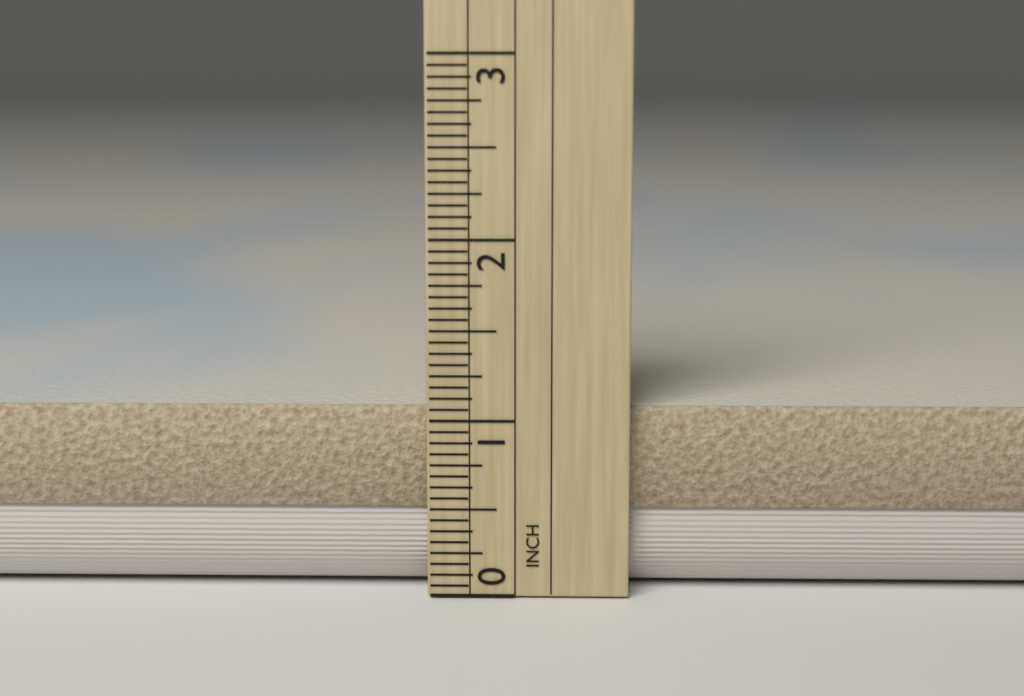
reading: 1.0625 in
